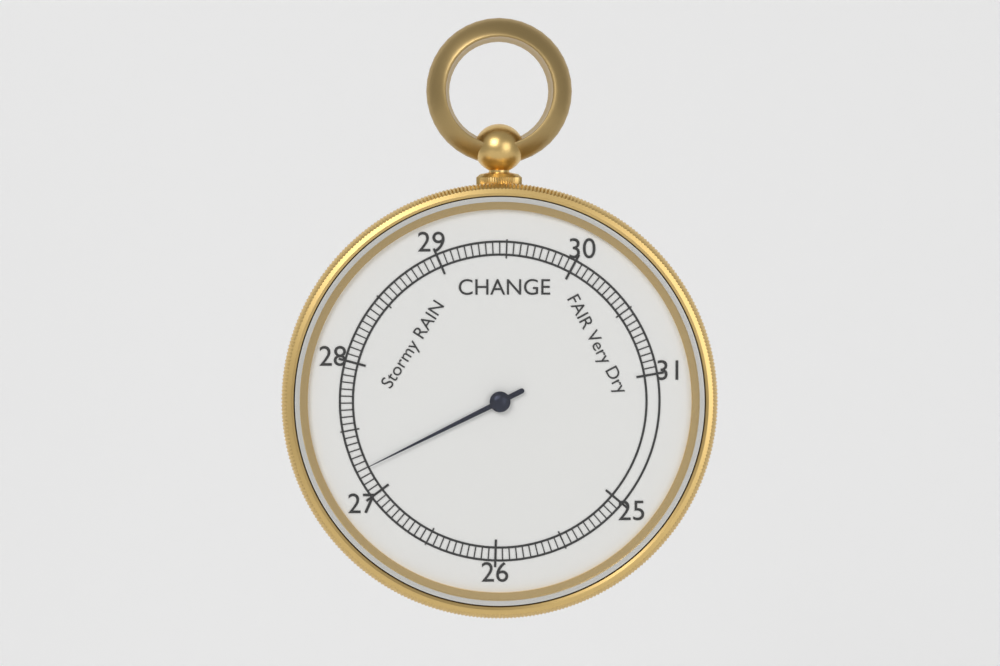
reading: 27.20 inHg
